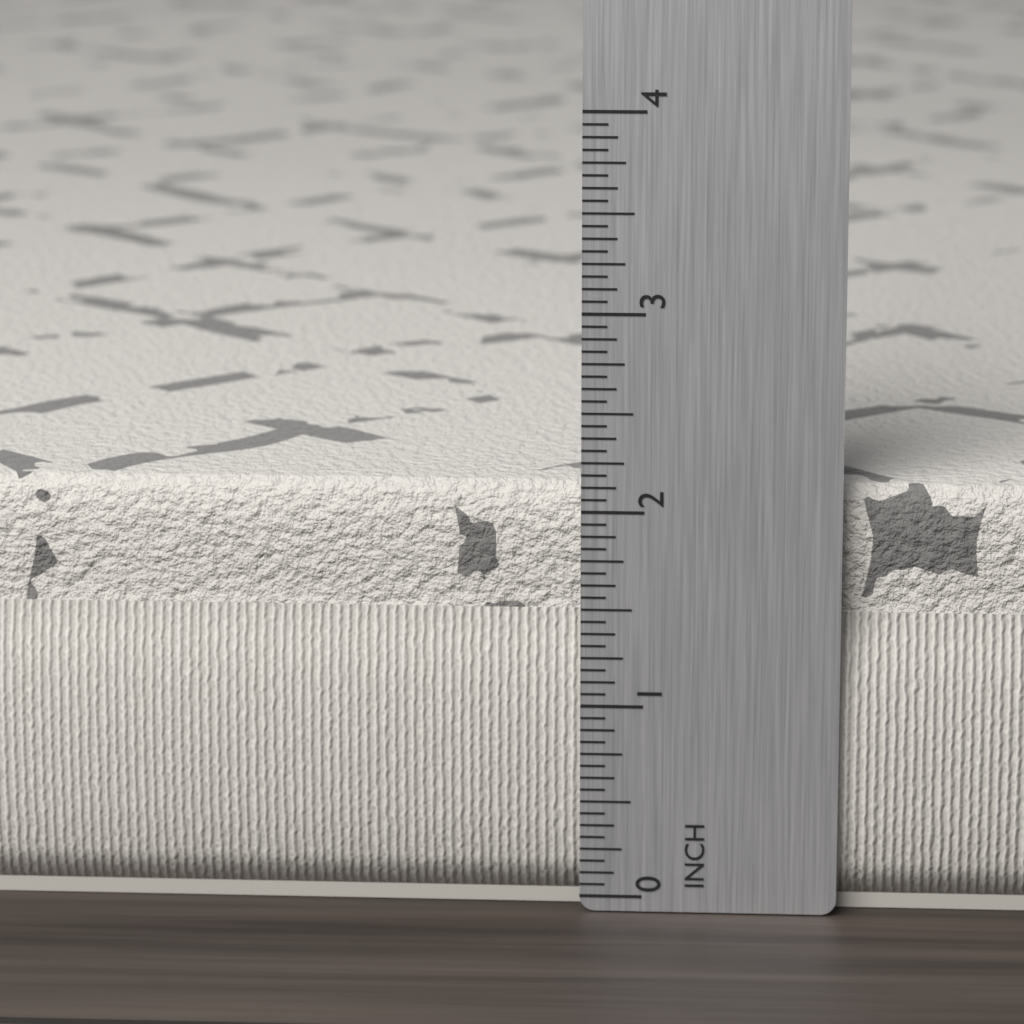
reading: 2.1250 in
